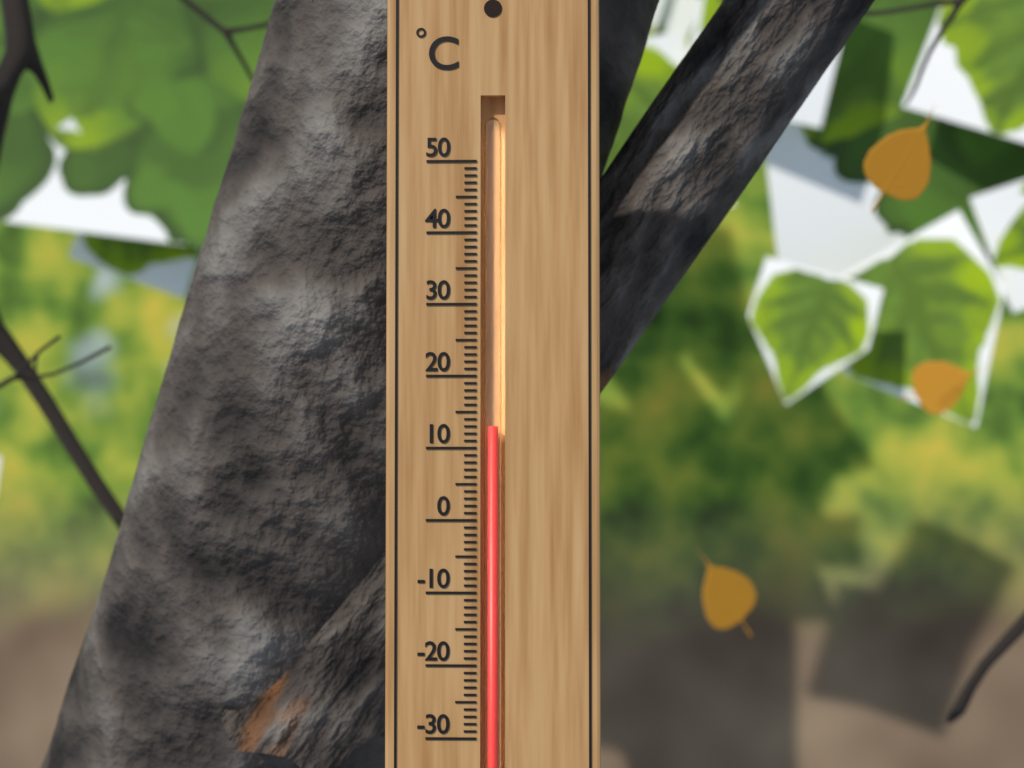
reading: 13 °C
